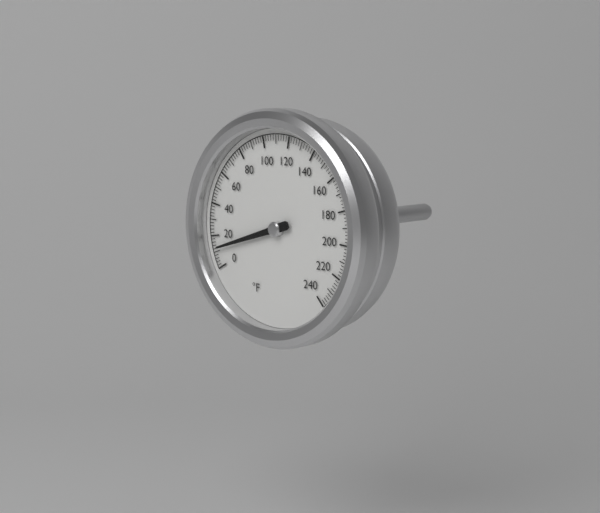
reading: 12 °F
